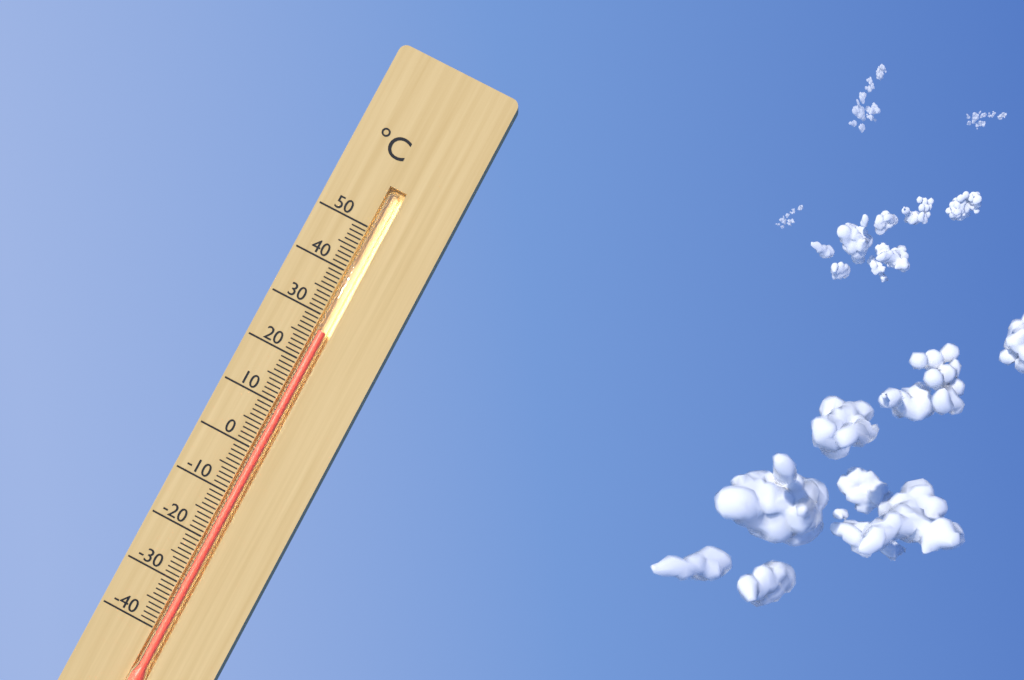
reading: 27 °C
